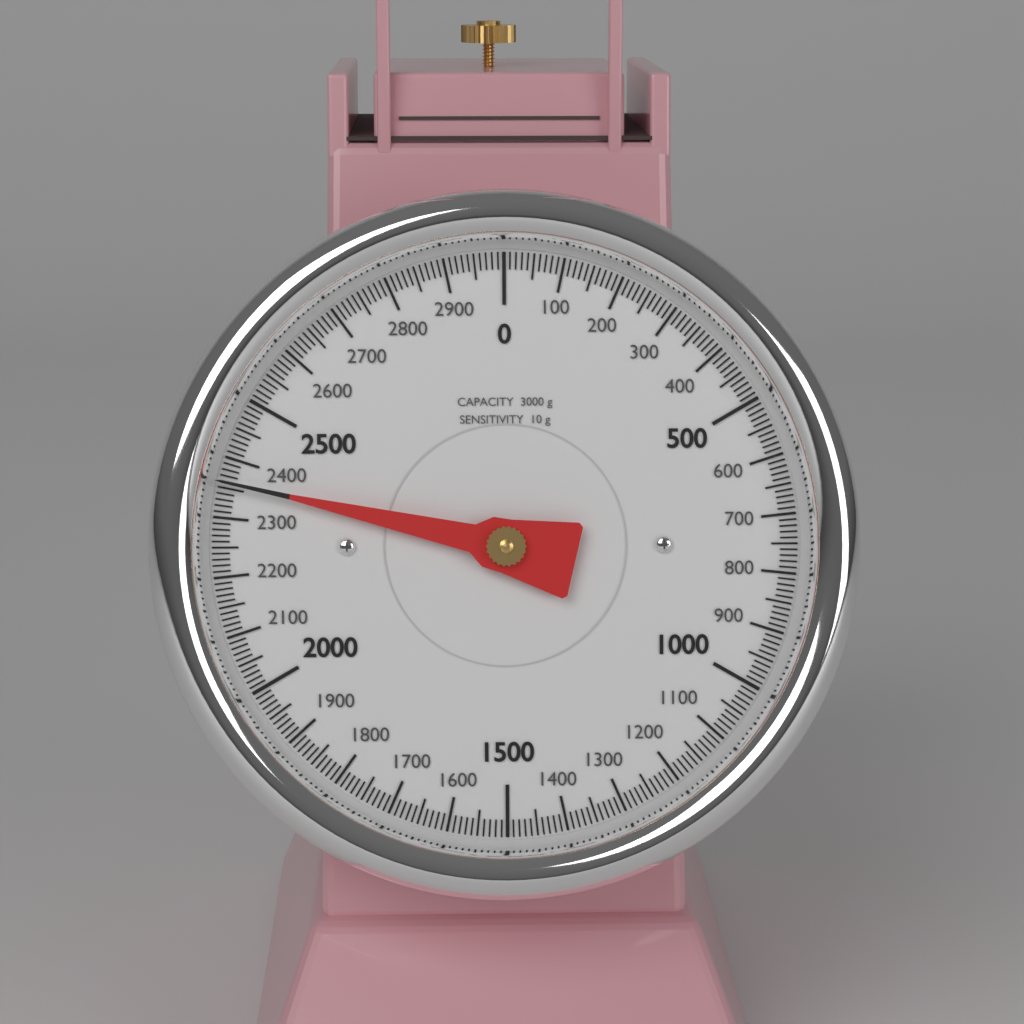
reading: 2360 g
